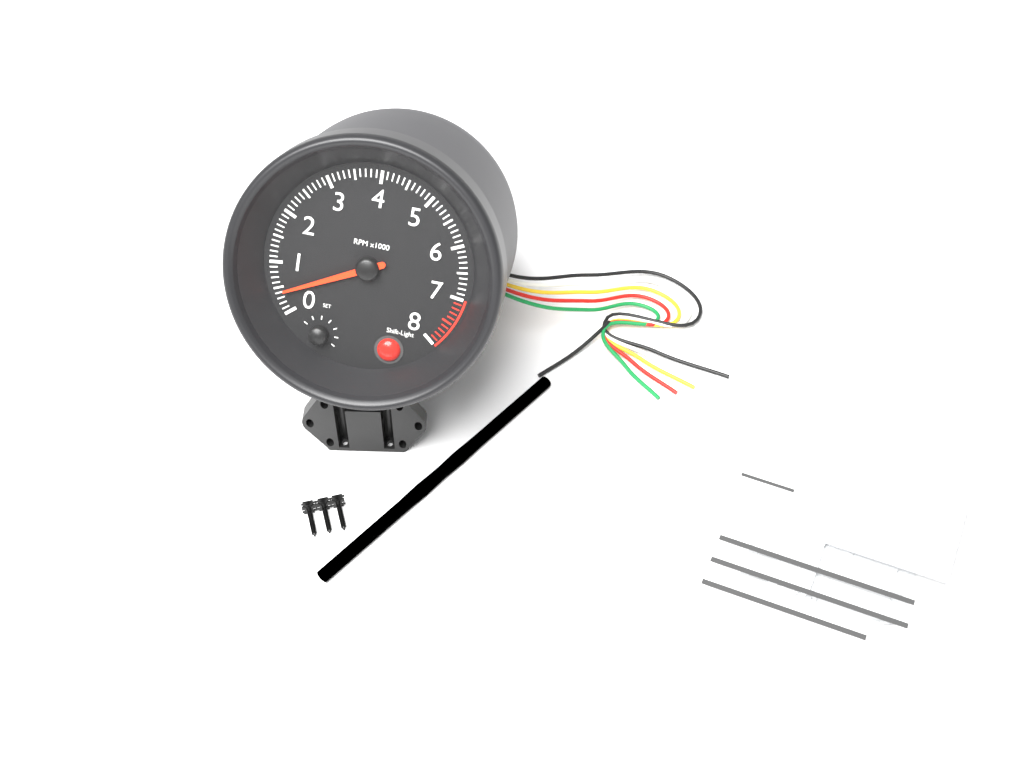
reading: 400 RPM
